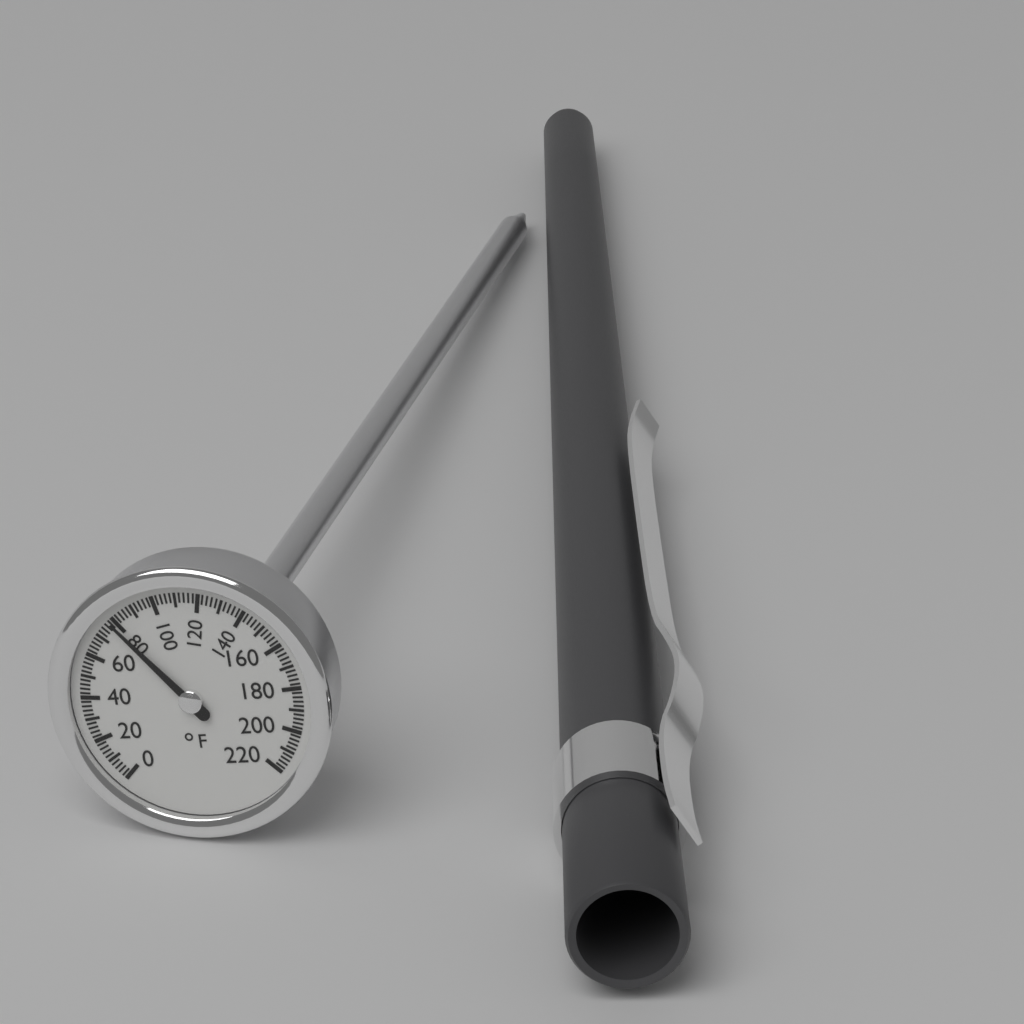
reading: 78 °F
